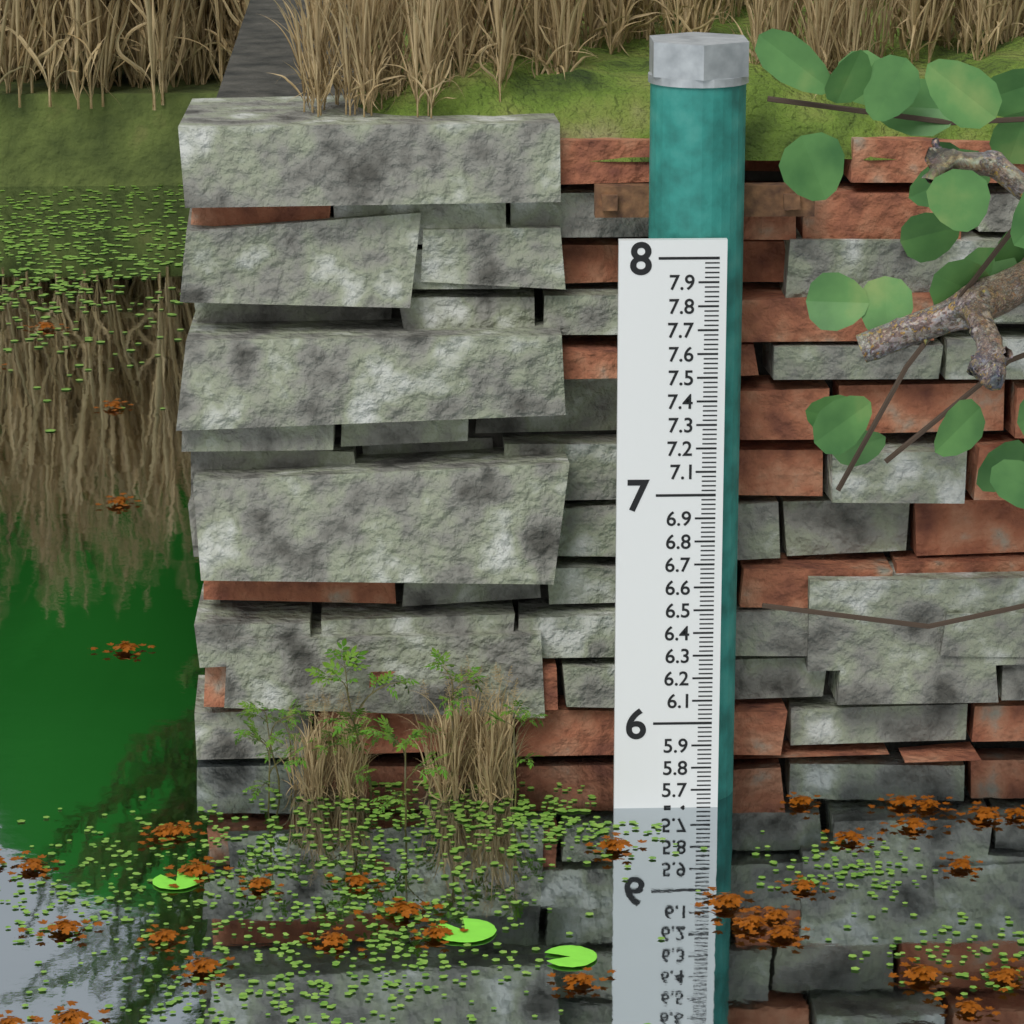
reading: 5.62 (no unit)
